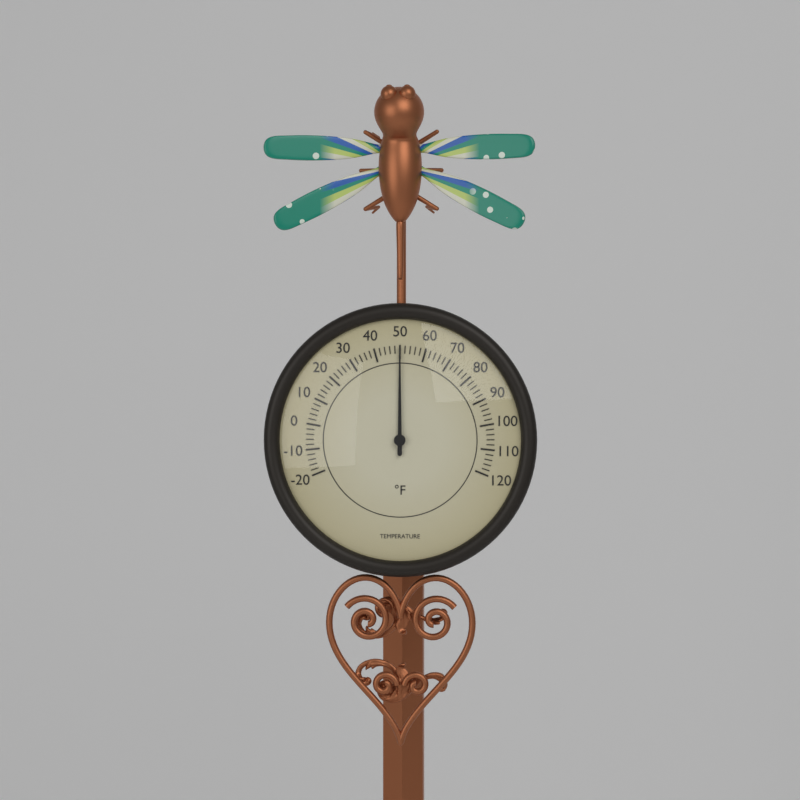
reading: 50 °F
